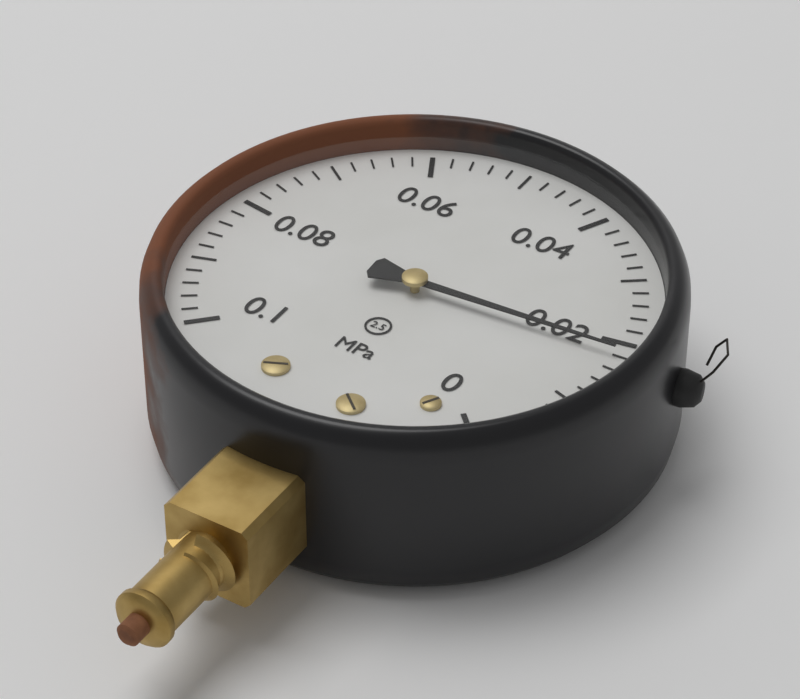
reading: 0.018 MPa
